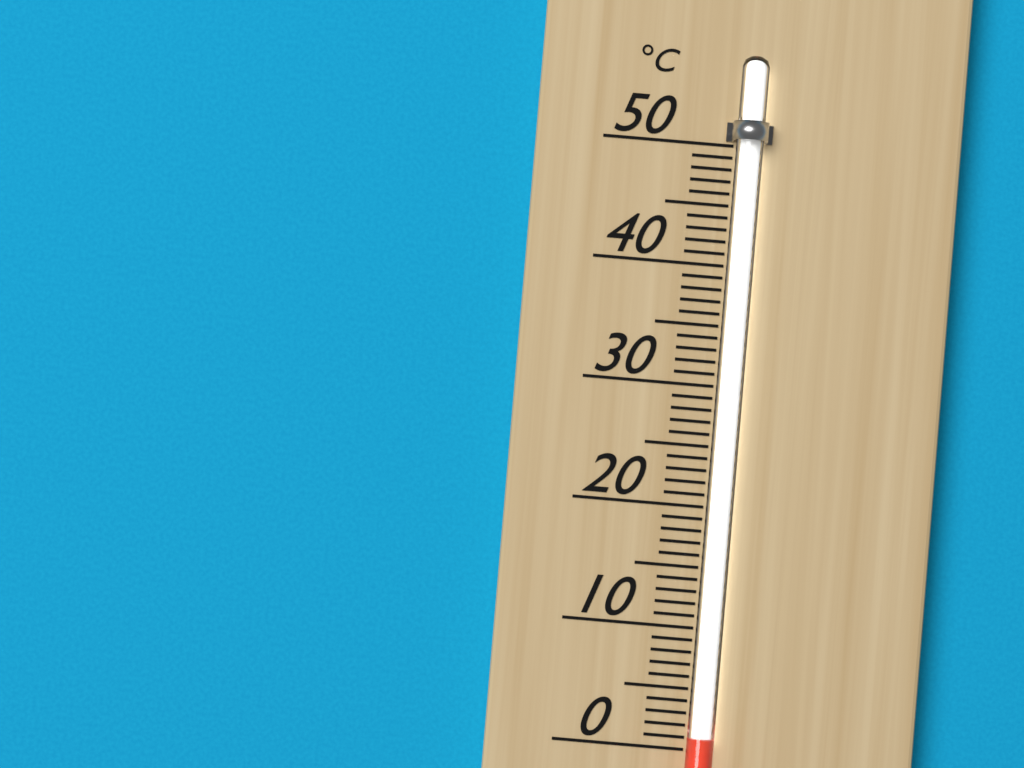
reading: 1 °C
